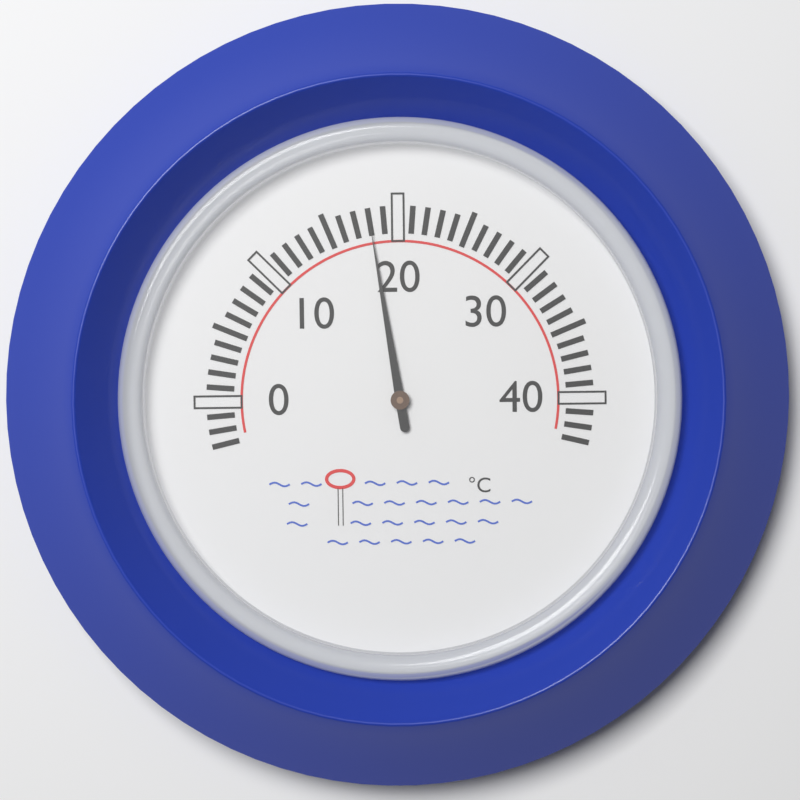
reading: 18 °C
